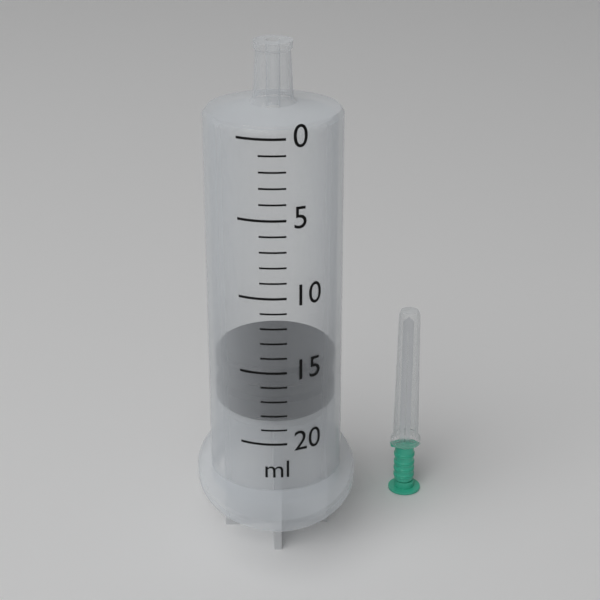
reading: 15 ml
